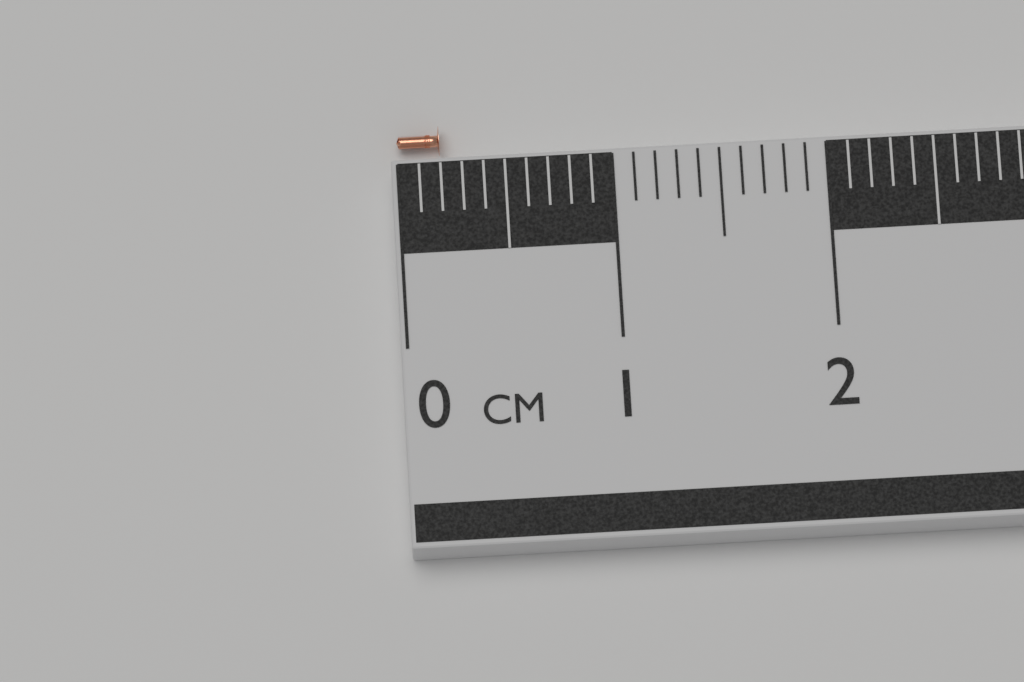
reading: 0.2 cm
